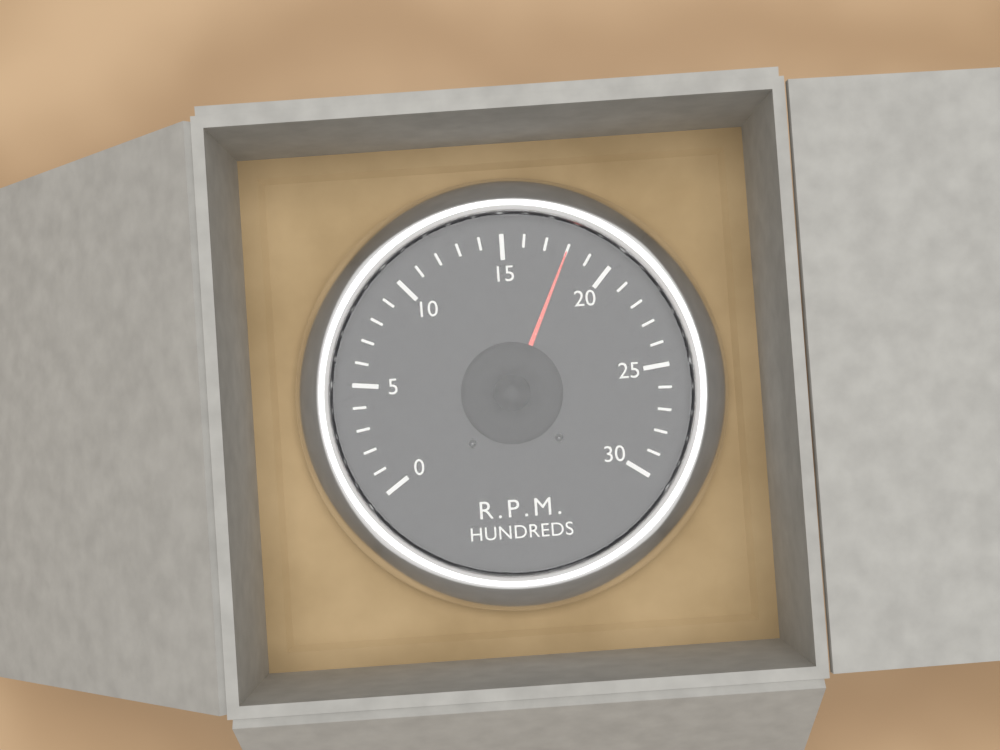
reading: 18 RPM x100
